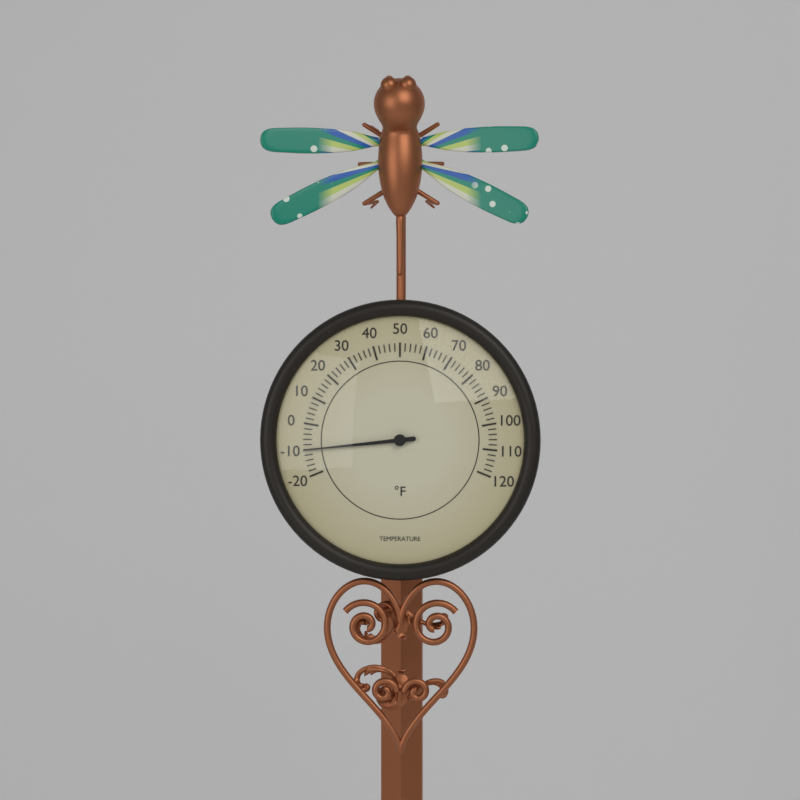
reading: -10 °F
